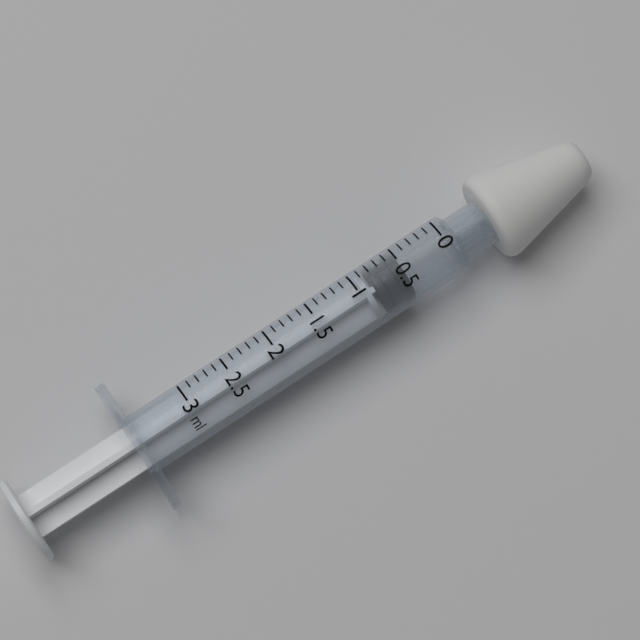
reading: 0.5 ml
